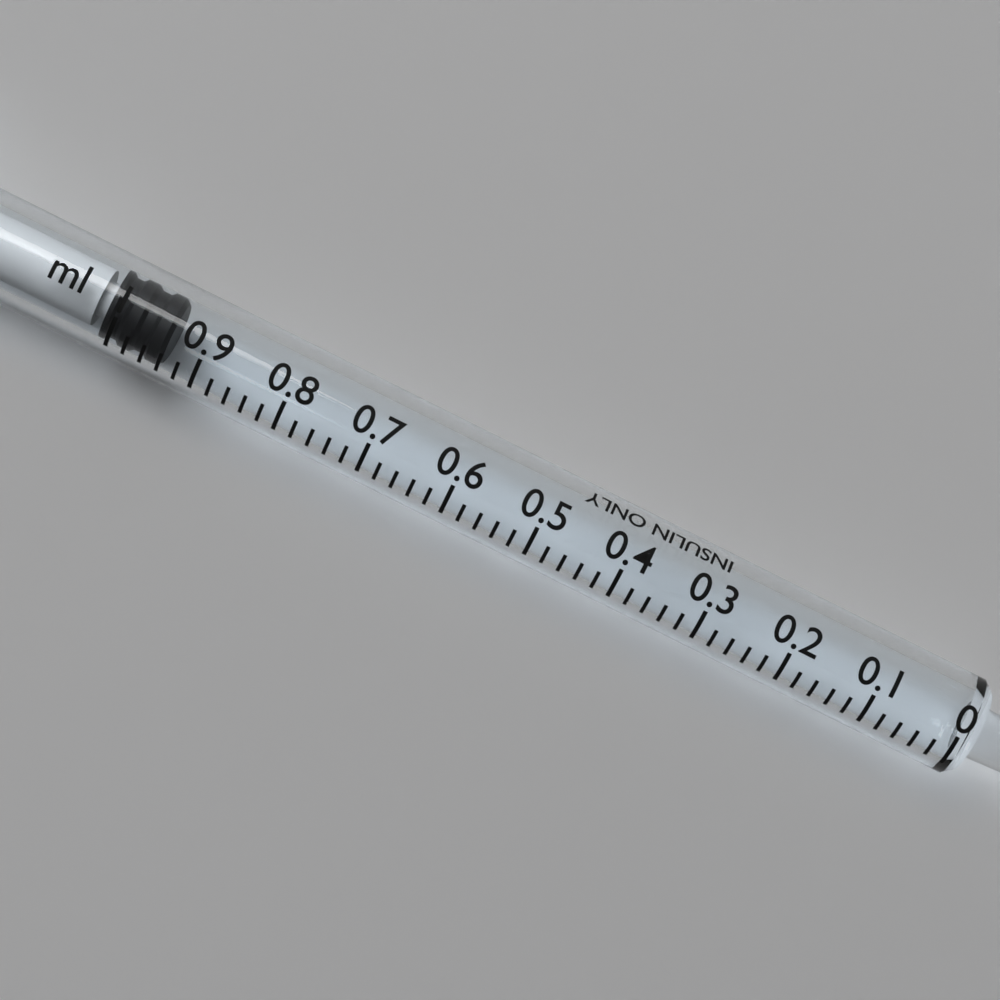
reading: 0.94 ml
